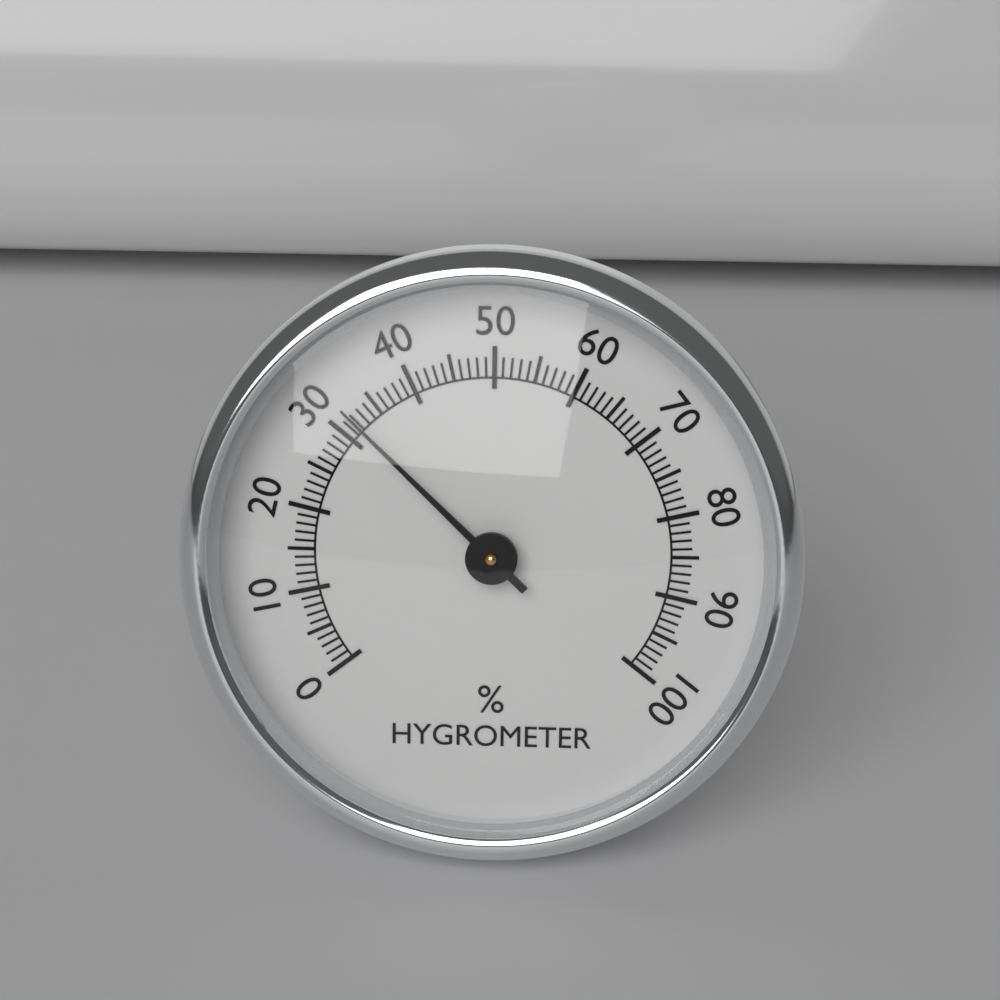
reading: 32 %
